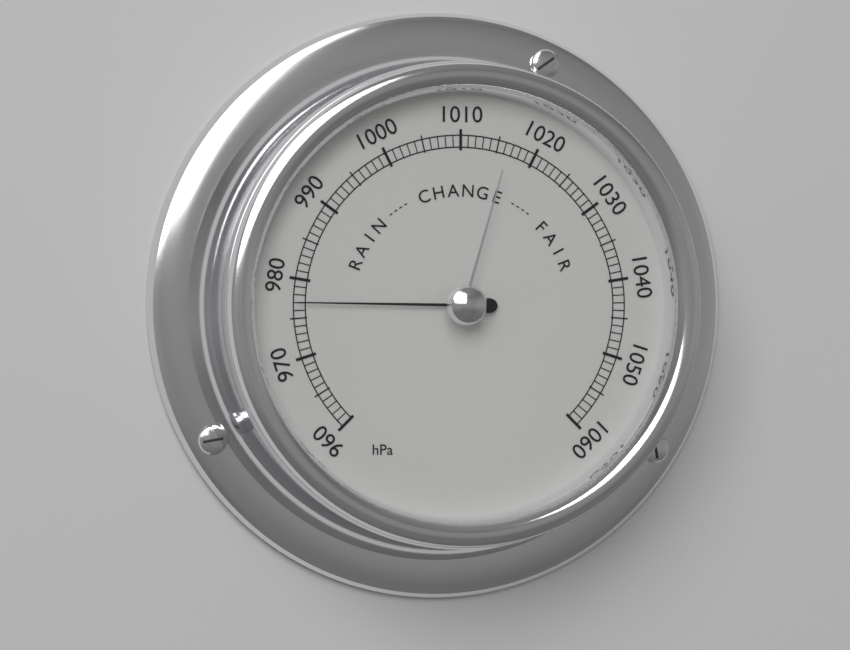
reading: 977 hPa
